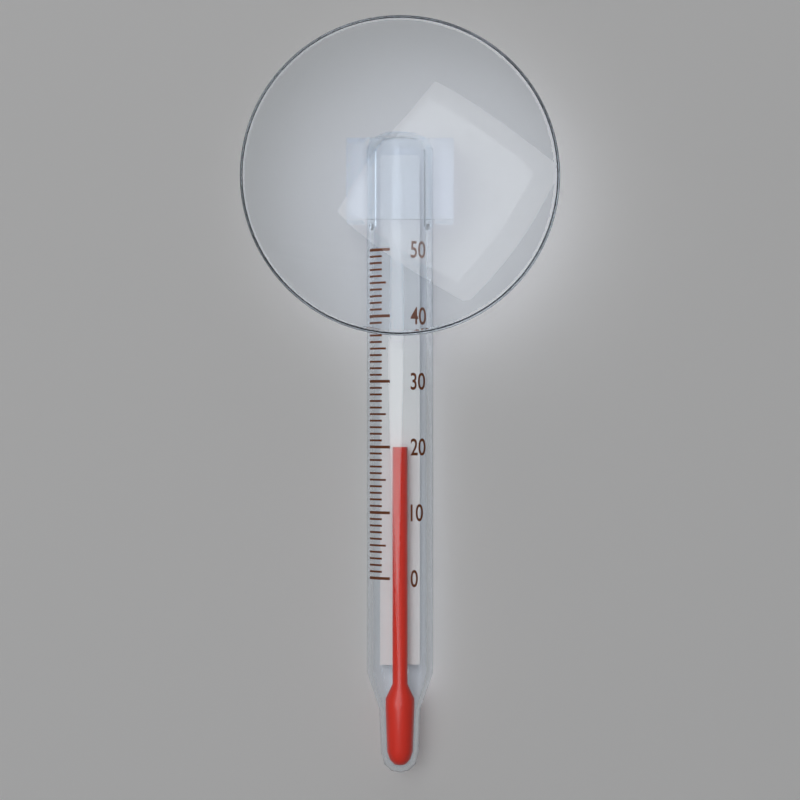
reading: 20 (no unit)
